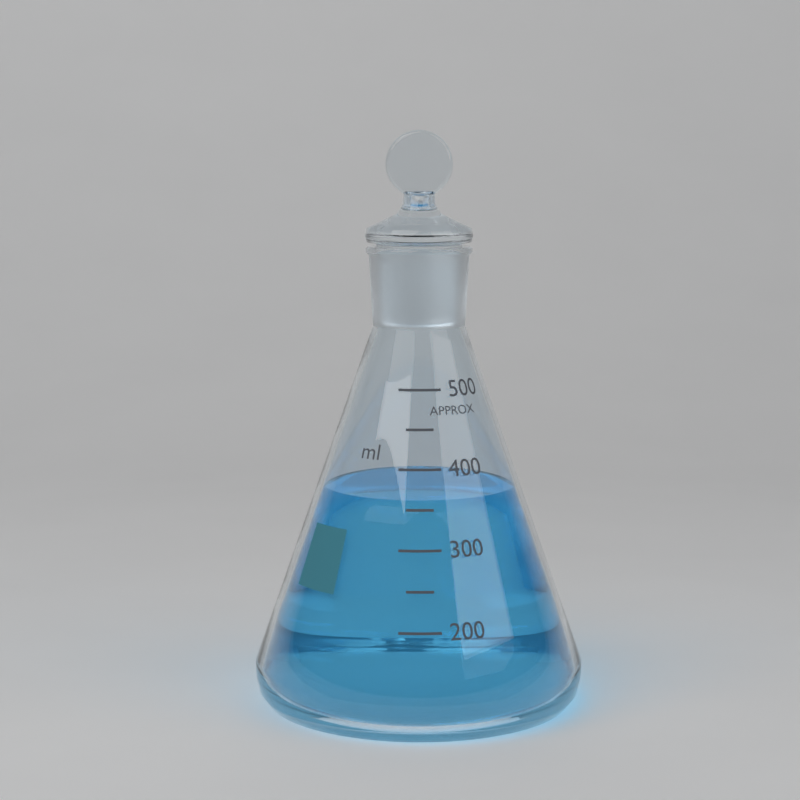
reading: 360 ml
